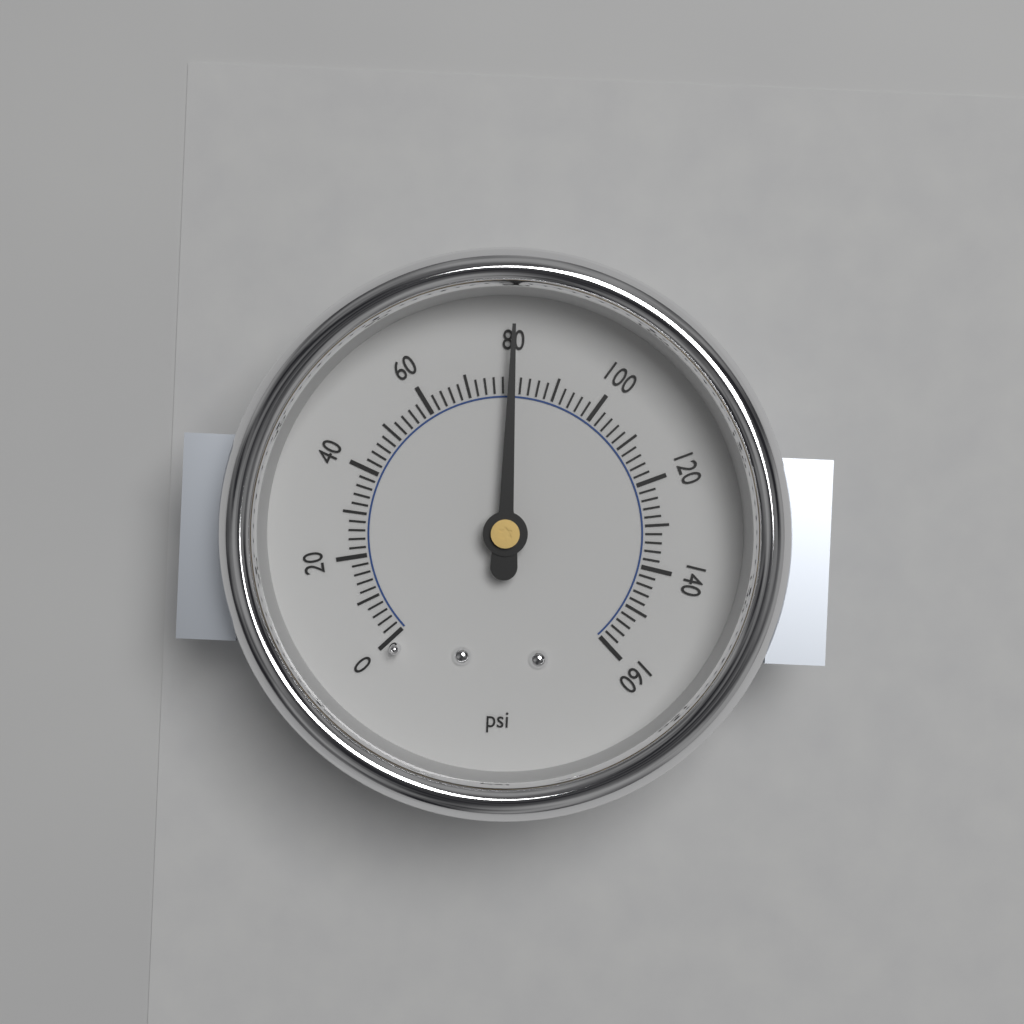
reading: 80 psi
